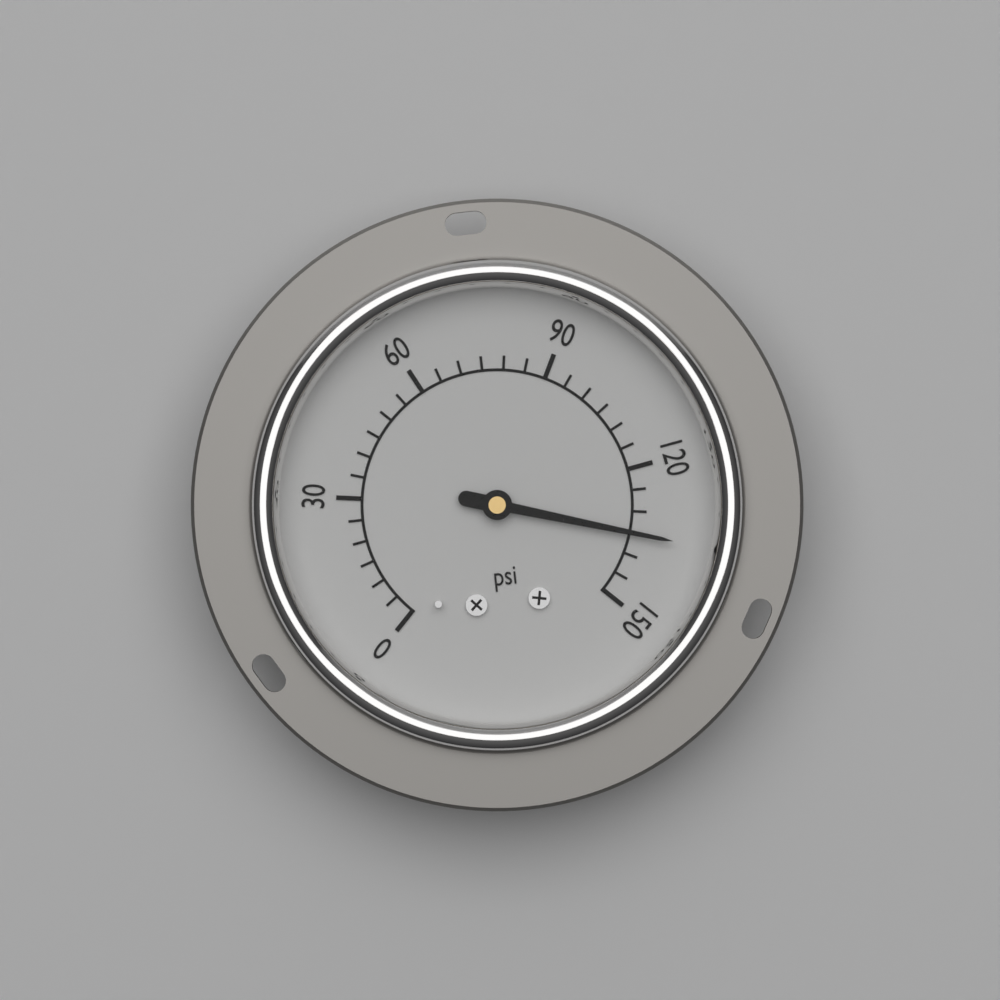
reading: 135 psi
